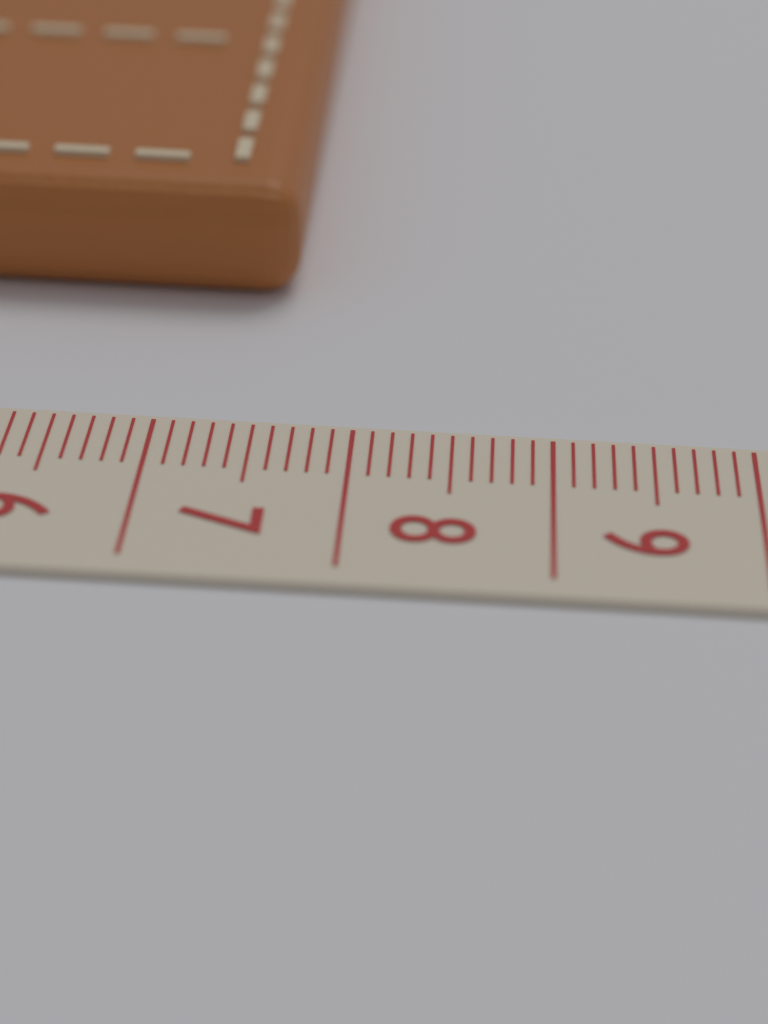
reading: 7.6 cm
